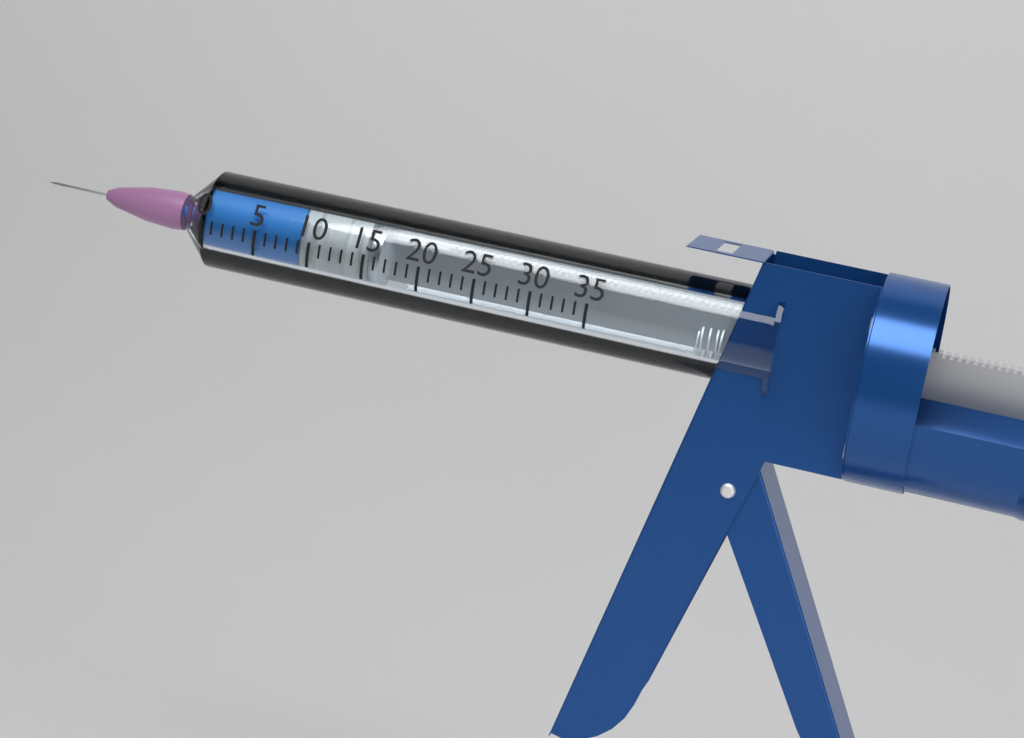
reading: 9 (no unit)
